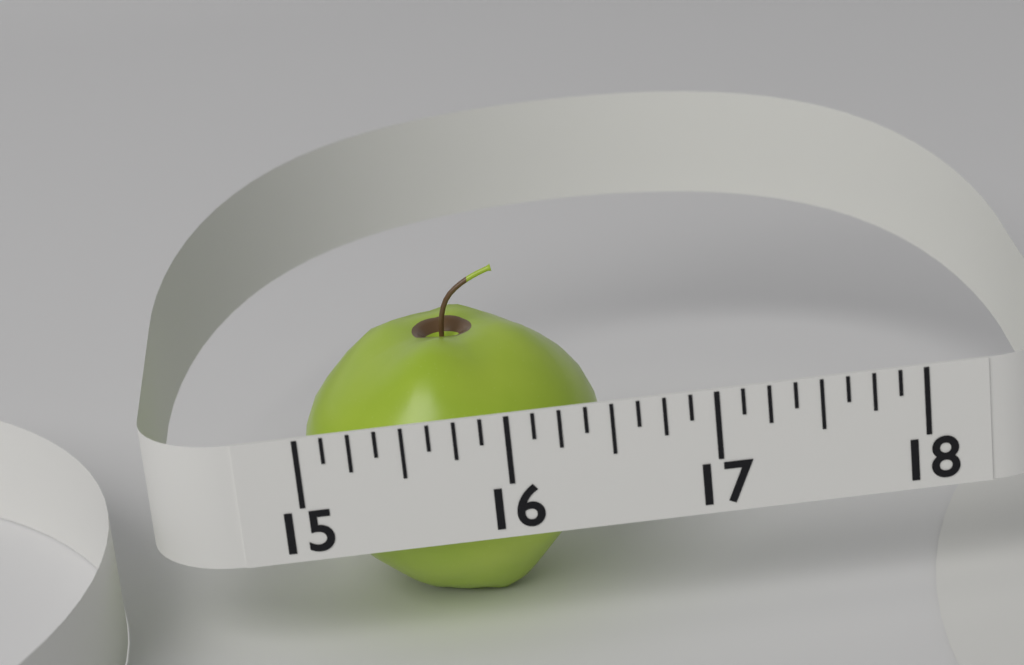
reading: 16.500 (no unit)
